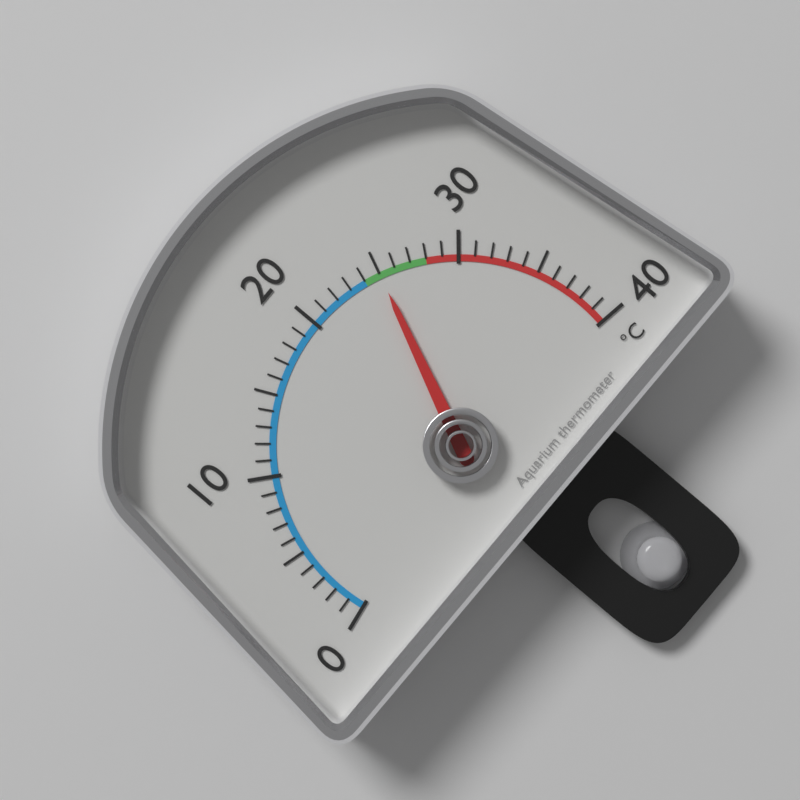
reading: 25 °C
